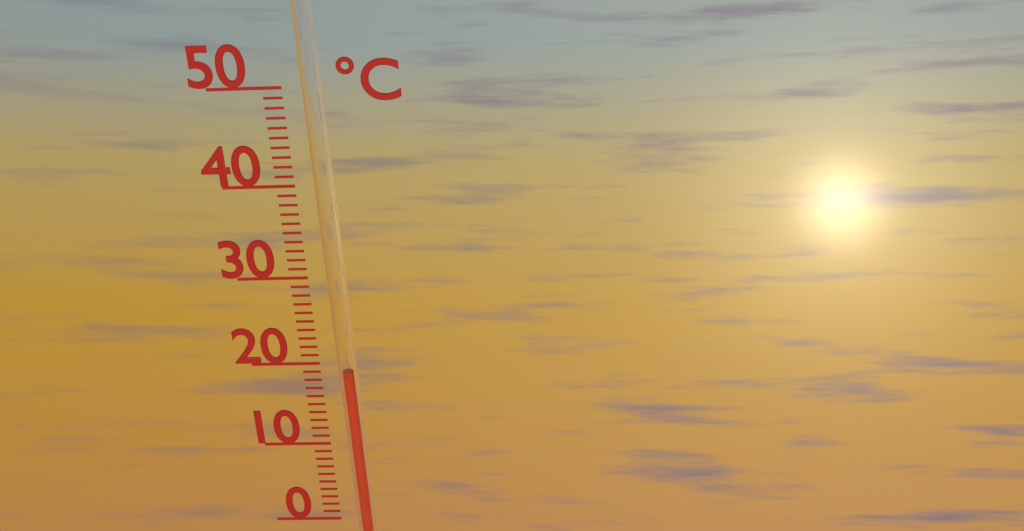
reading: 19 °C
